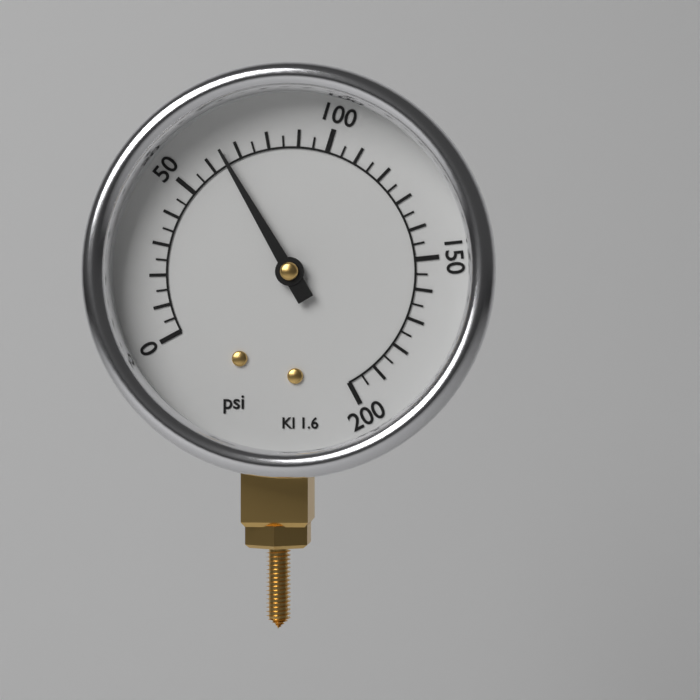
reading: 65 psi
